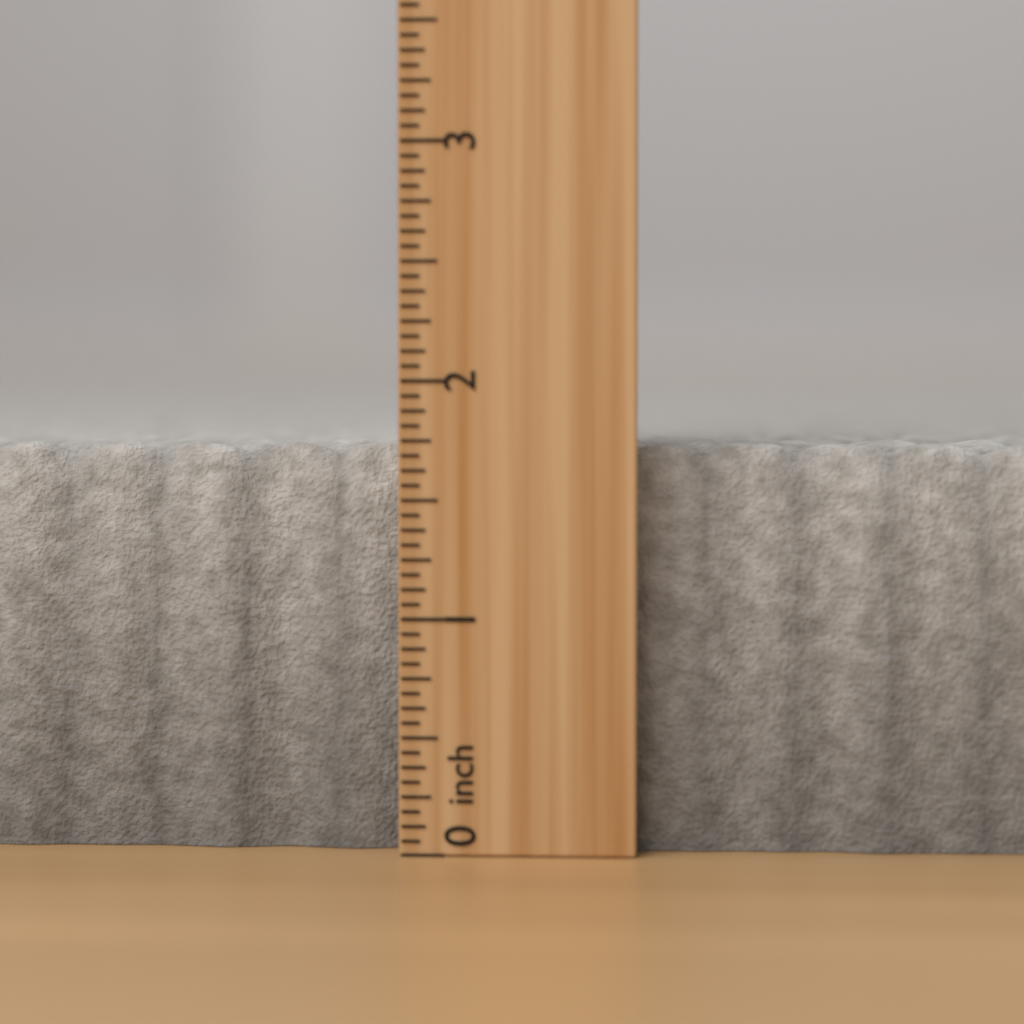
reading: 1.7500 inch
